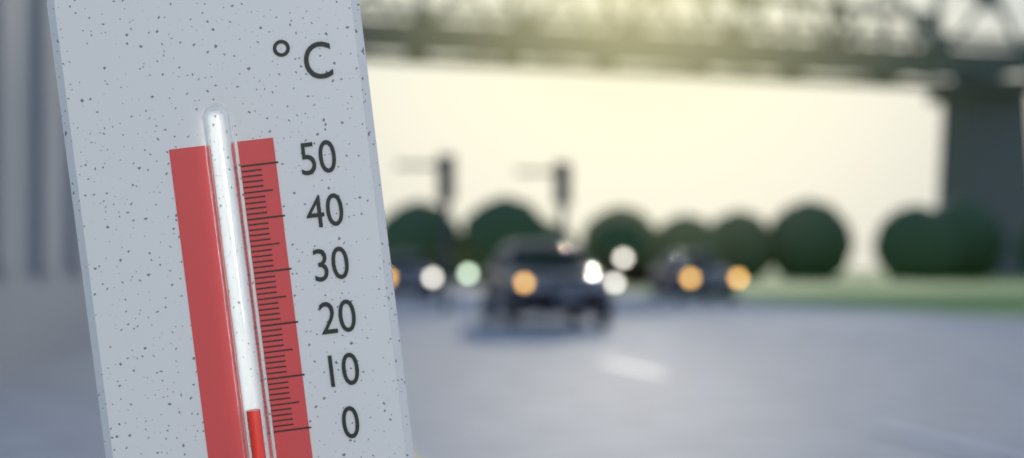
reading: 5 °C
